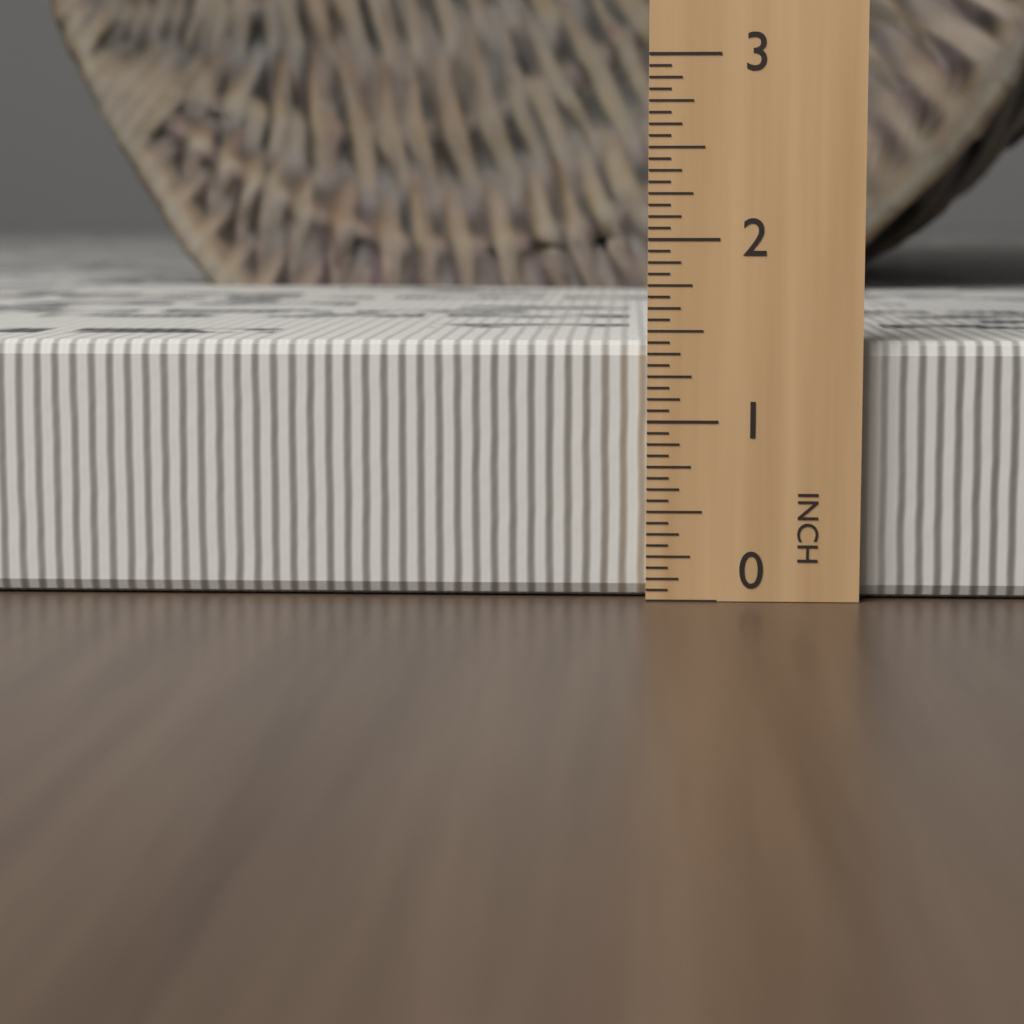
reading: 1.4375 in
